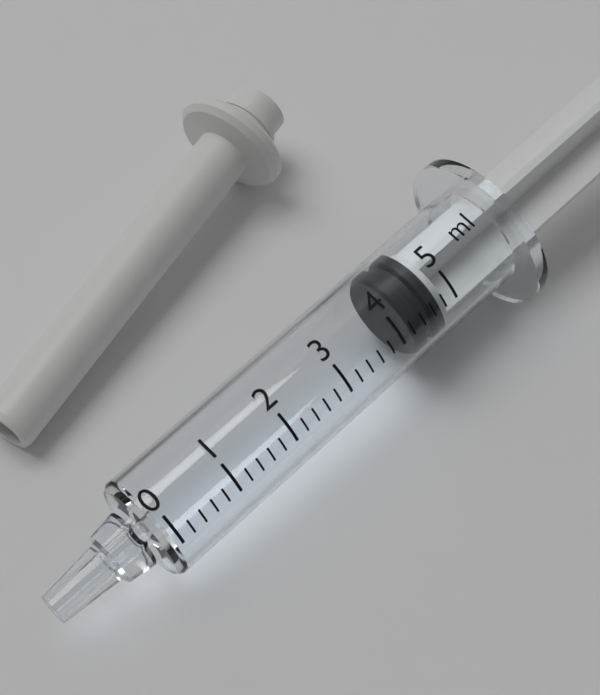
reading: 4.2 ml
